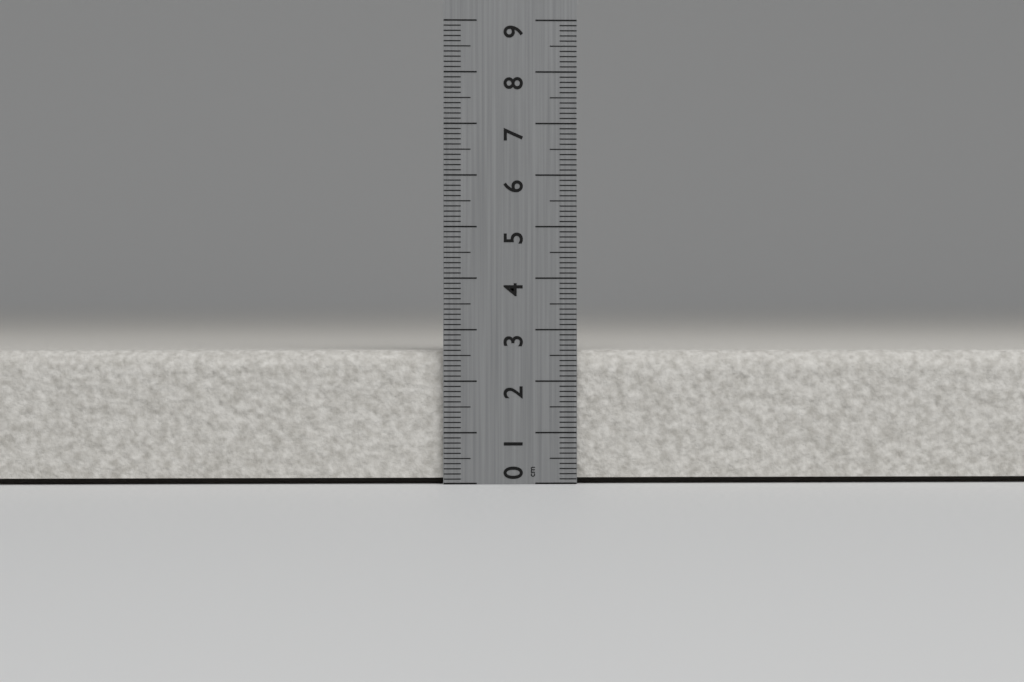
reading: 2.6 cm
